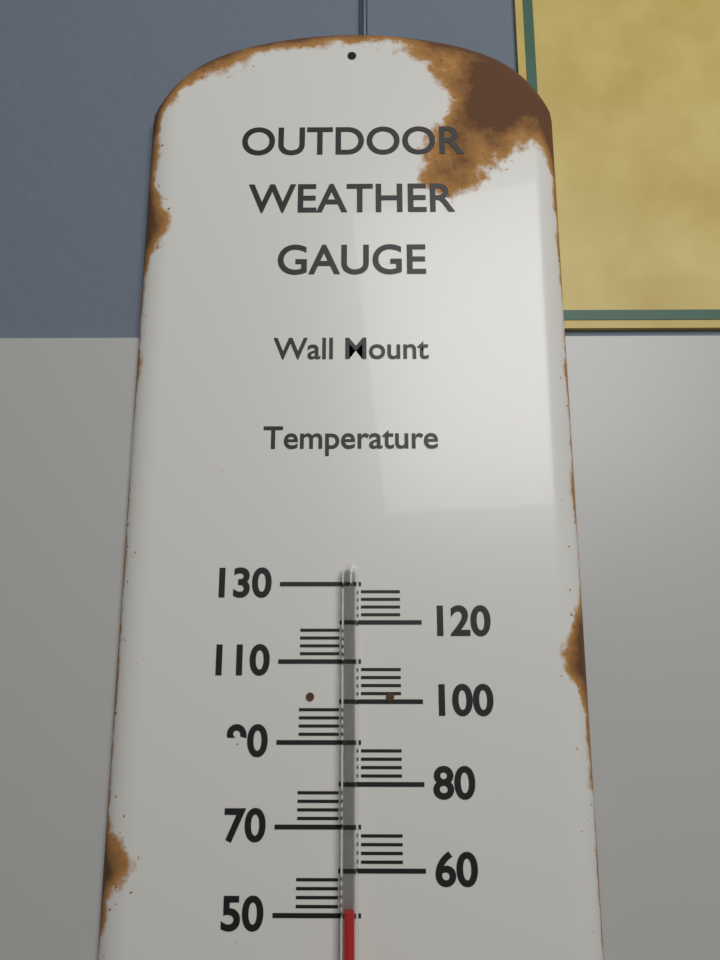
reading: 52 (no unit)
